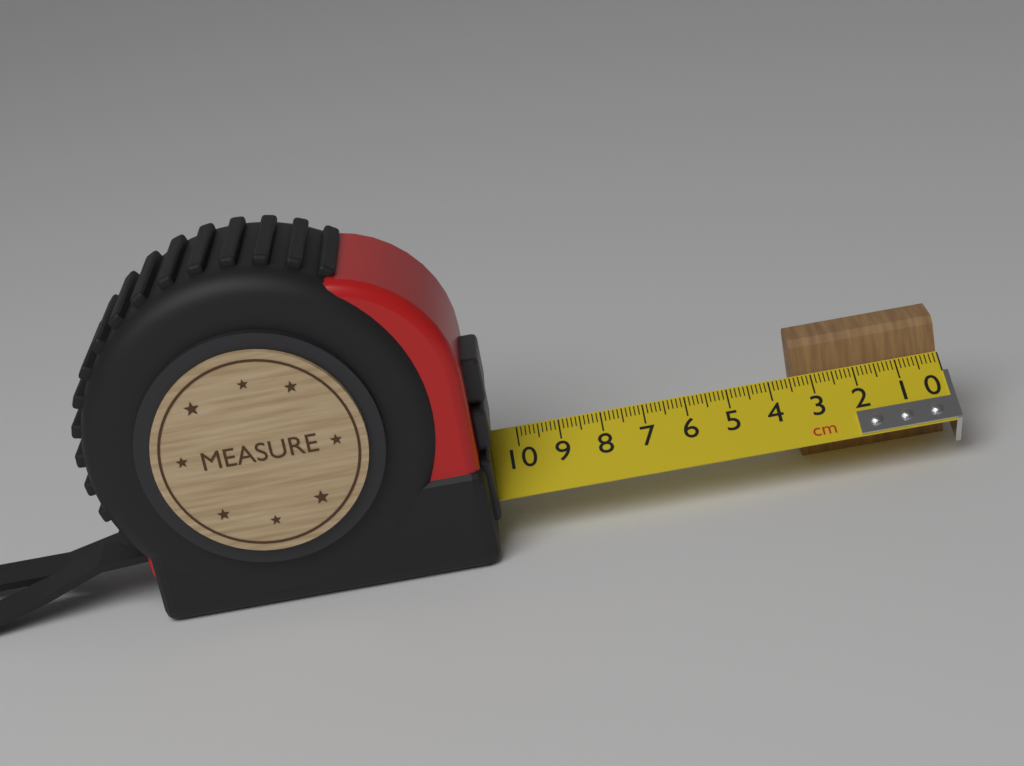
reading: 3.4 cm
